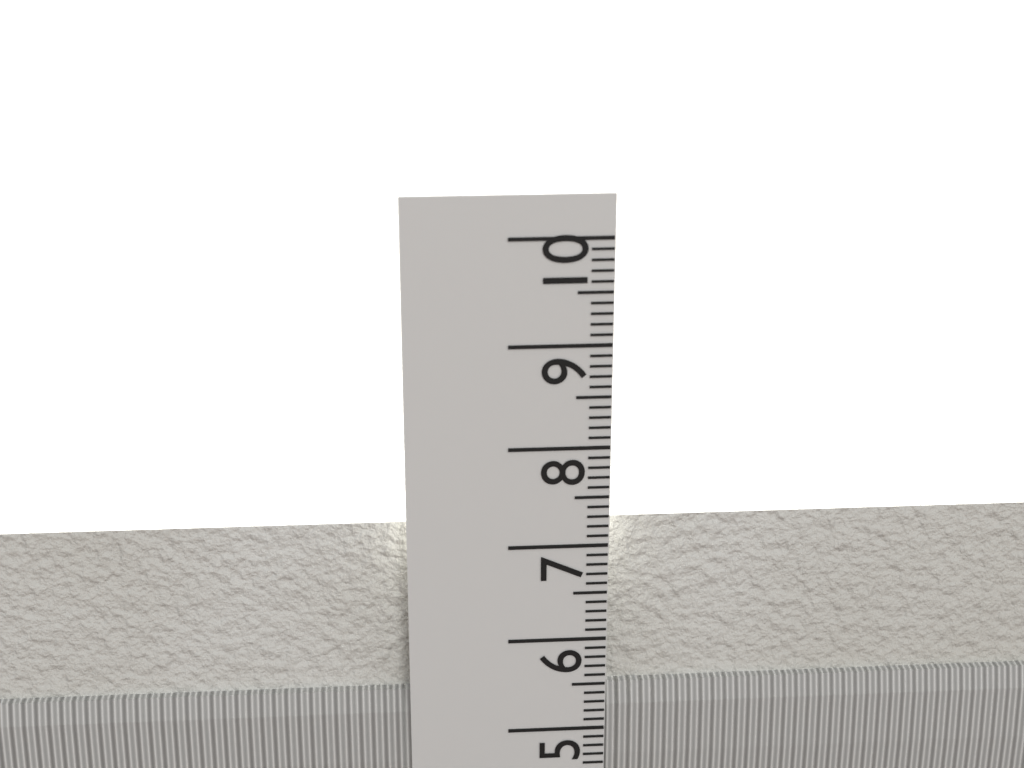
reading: 7.2 cm
